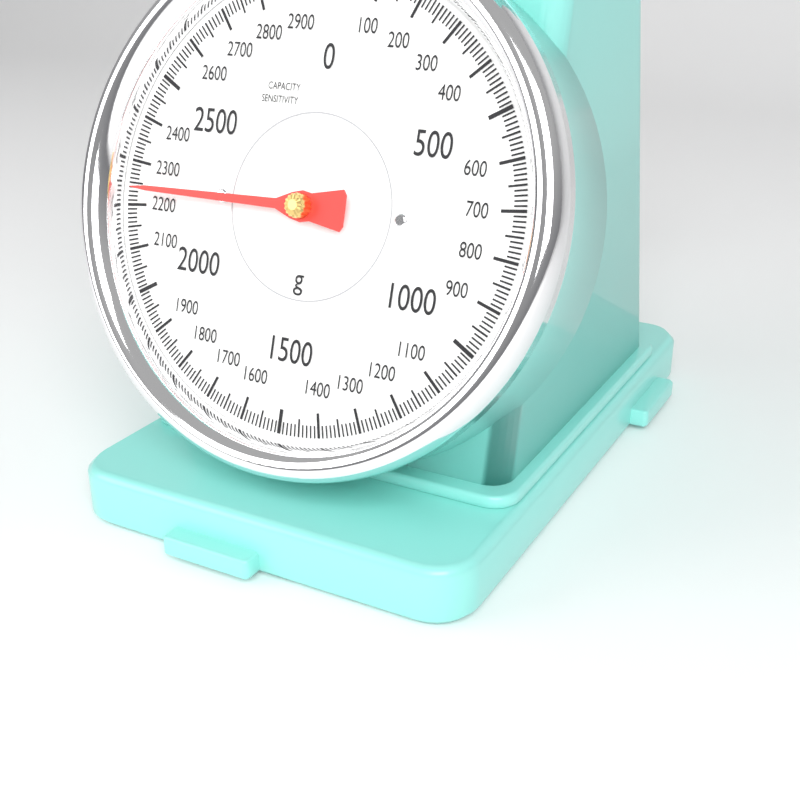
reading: 2240 g
